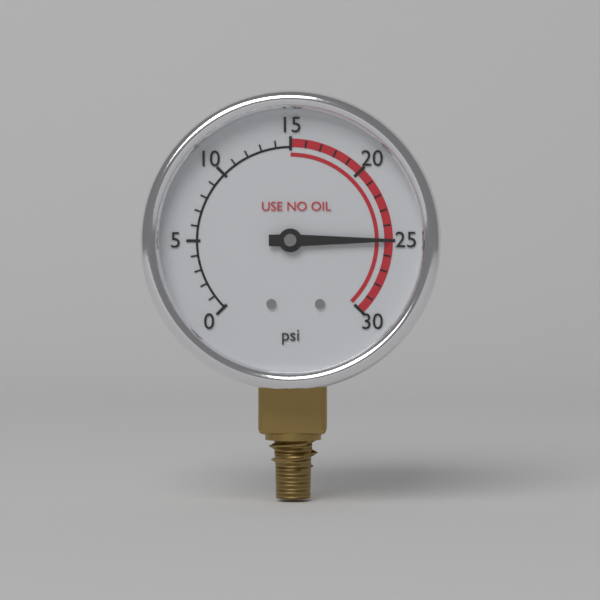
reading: 25 psi
